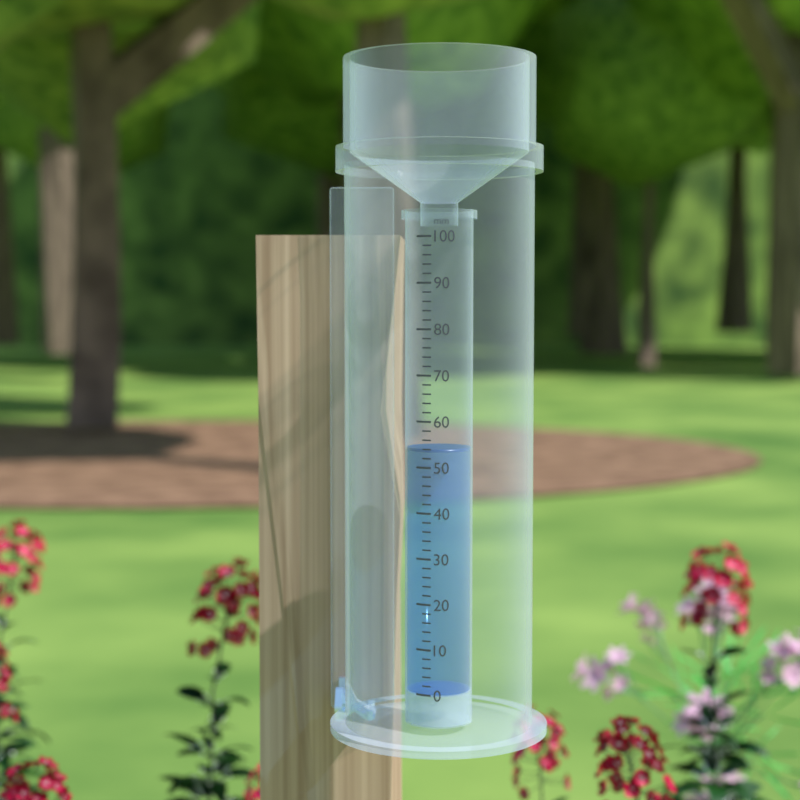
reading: 54 mm
